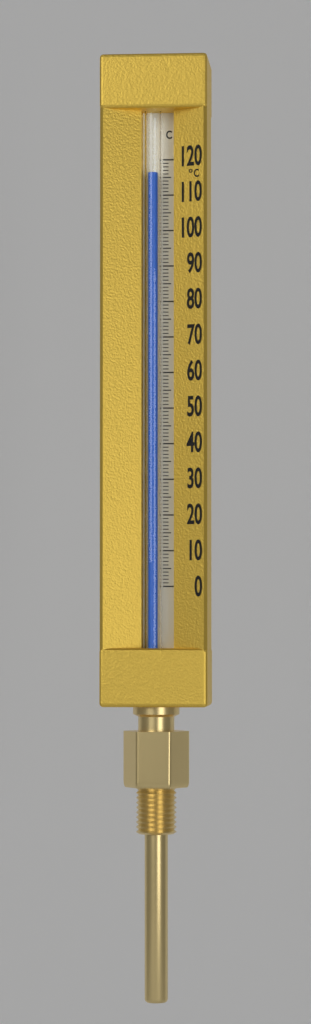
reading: 116 °C
